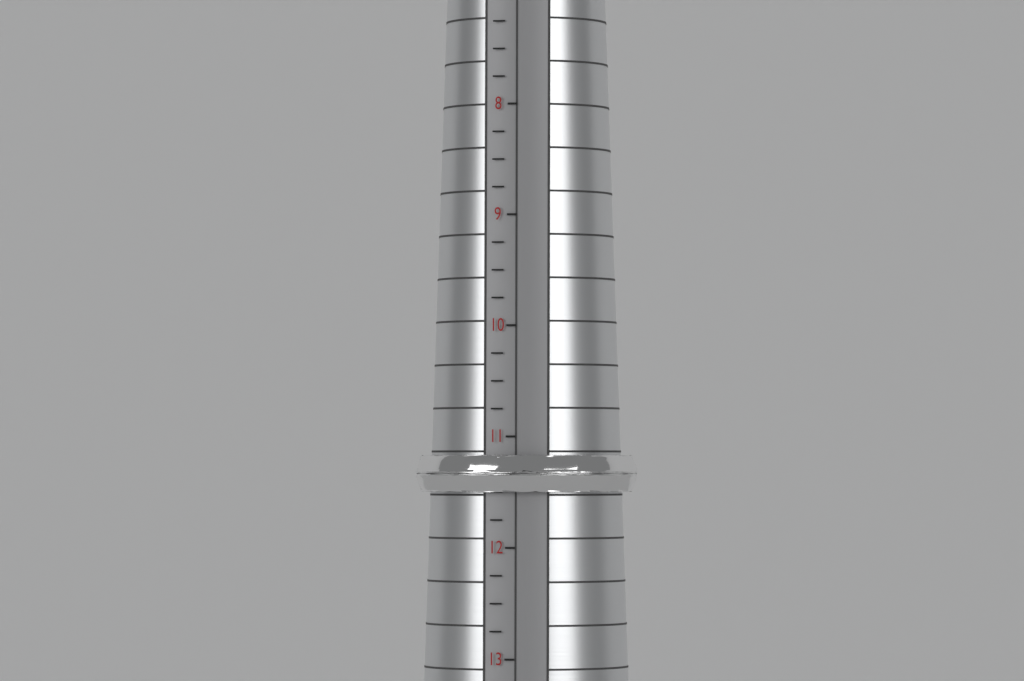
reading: 11.50 (no unit)
